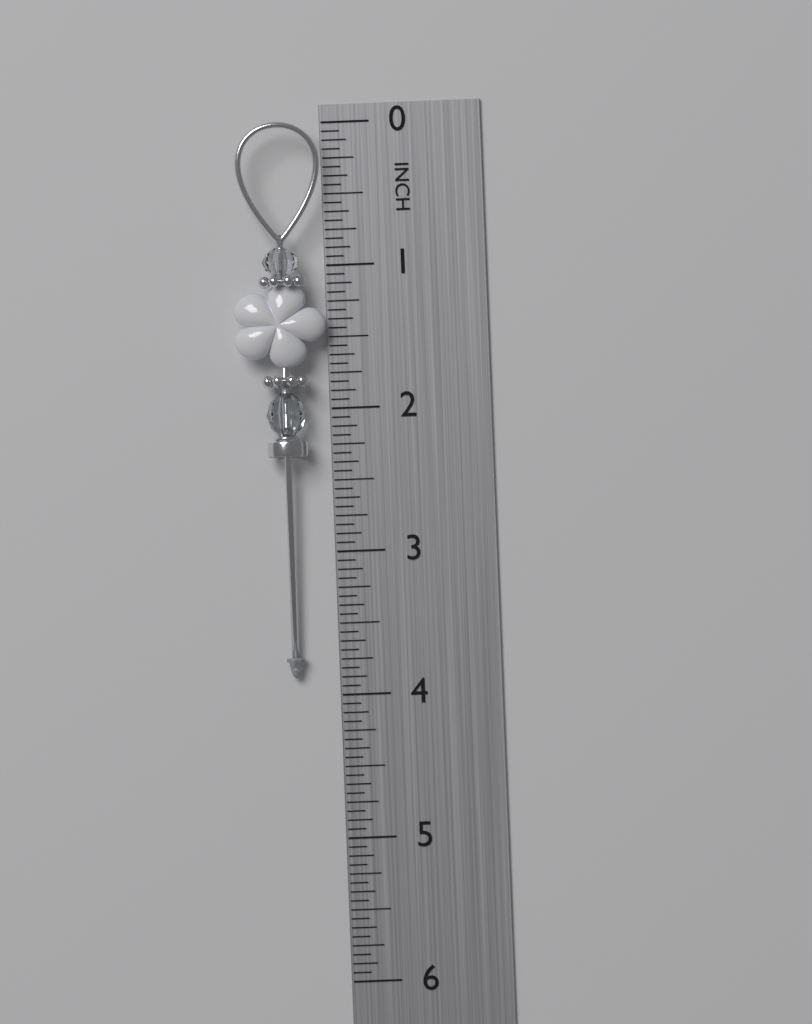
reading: 3.8750 in
